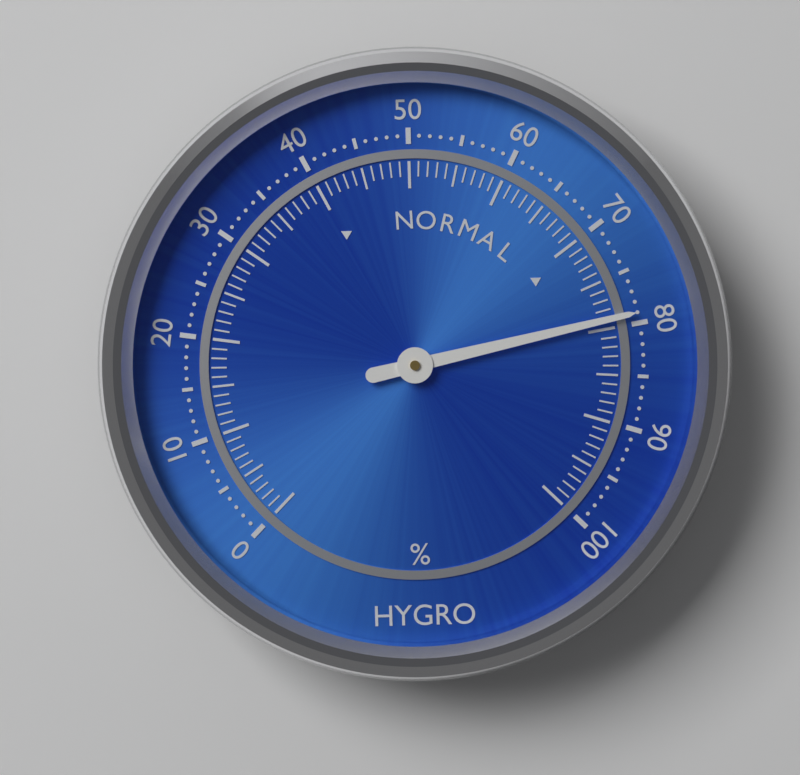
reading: 79 %
